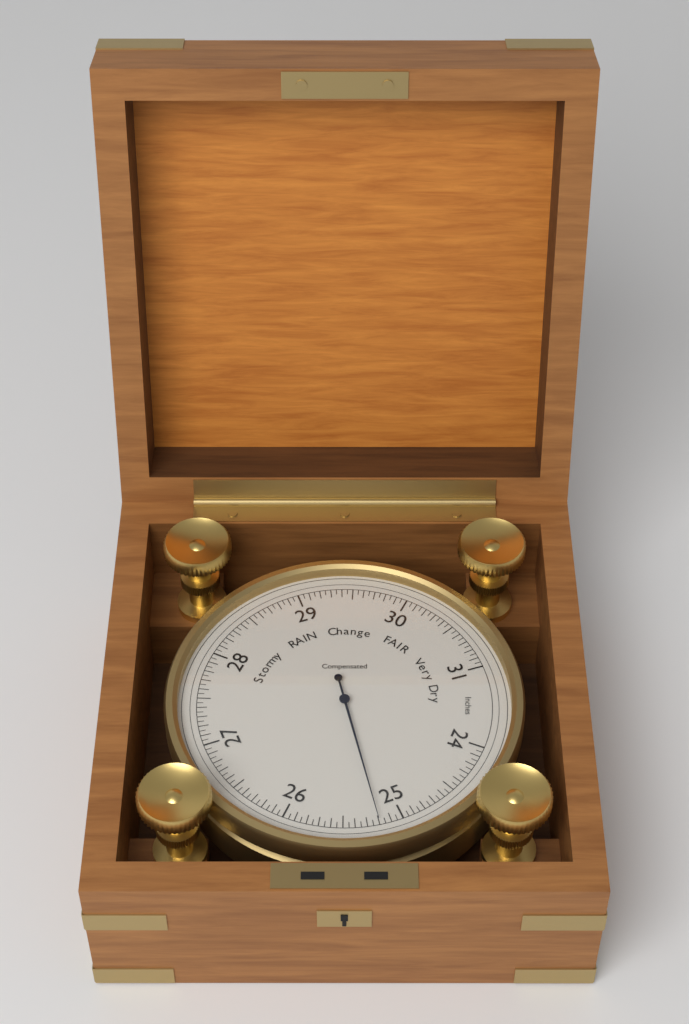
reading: 25.20 inHg
